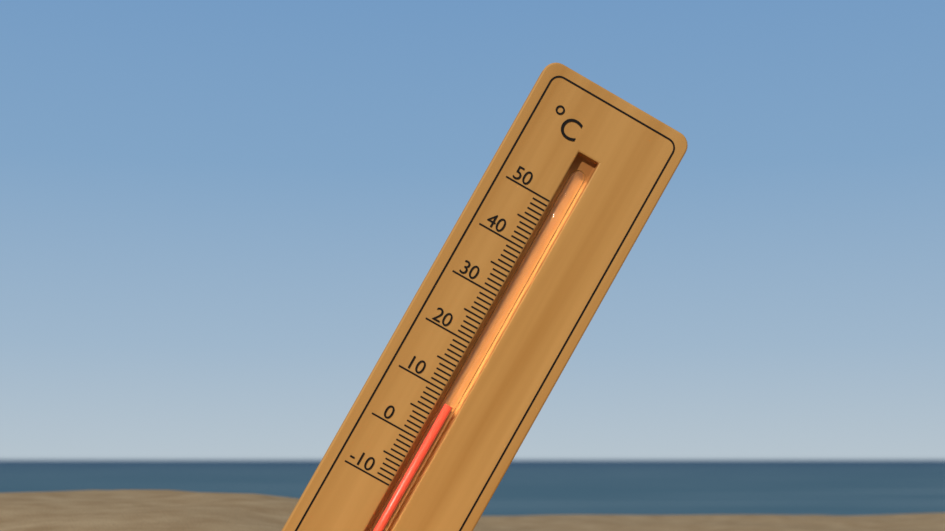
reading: 8 °C
